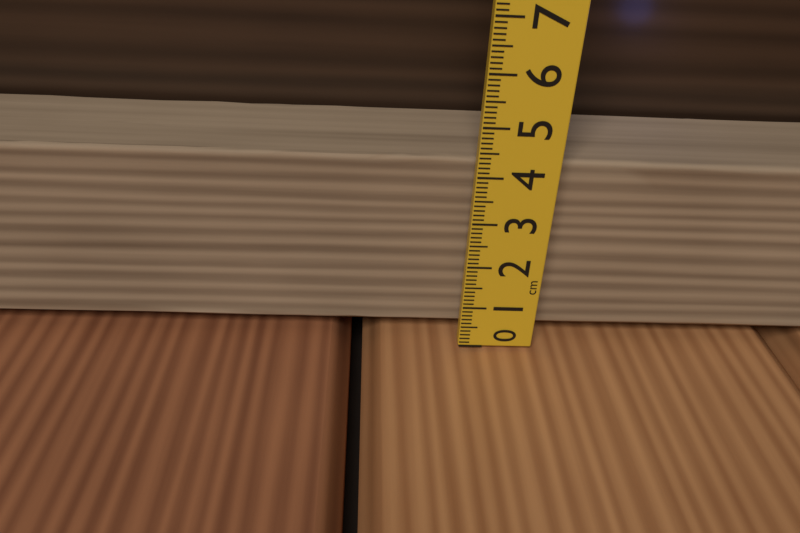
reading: 4.3 cm
